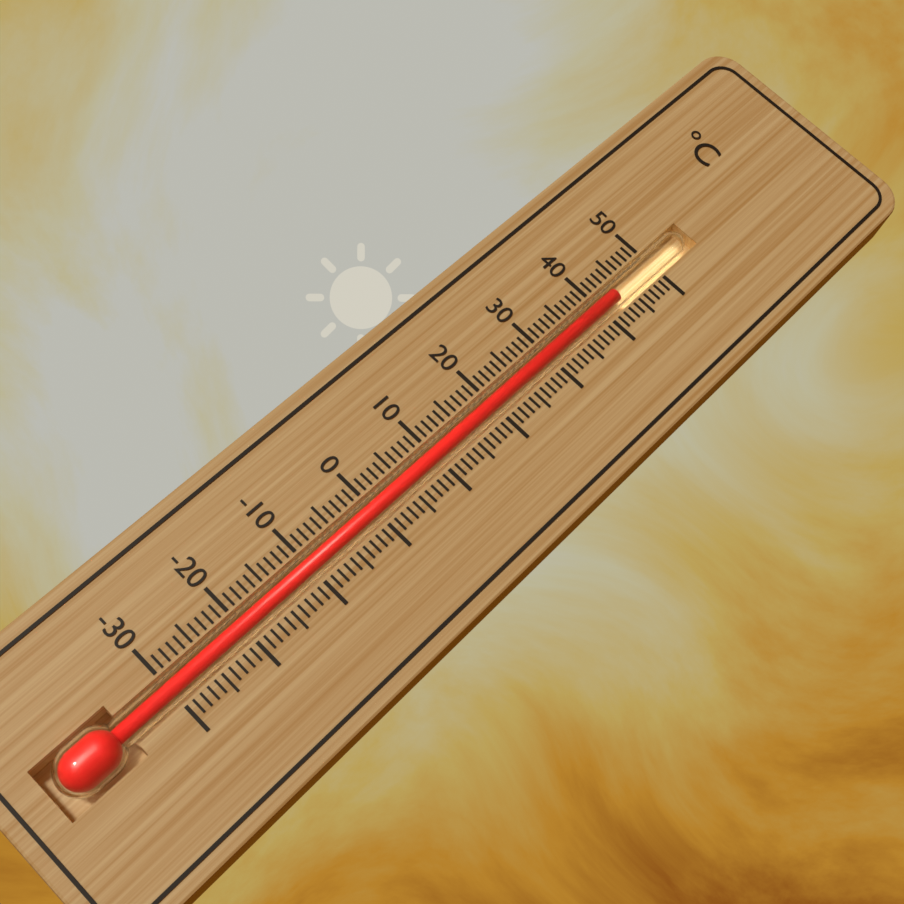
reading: 43 °C
